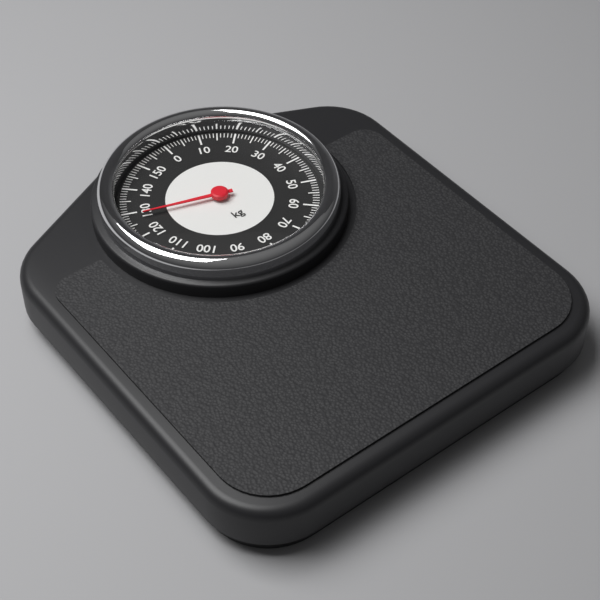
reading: 128 kg
